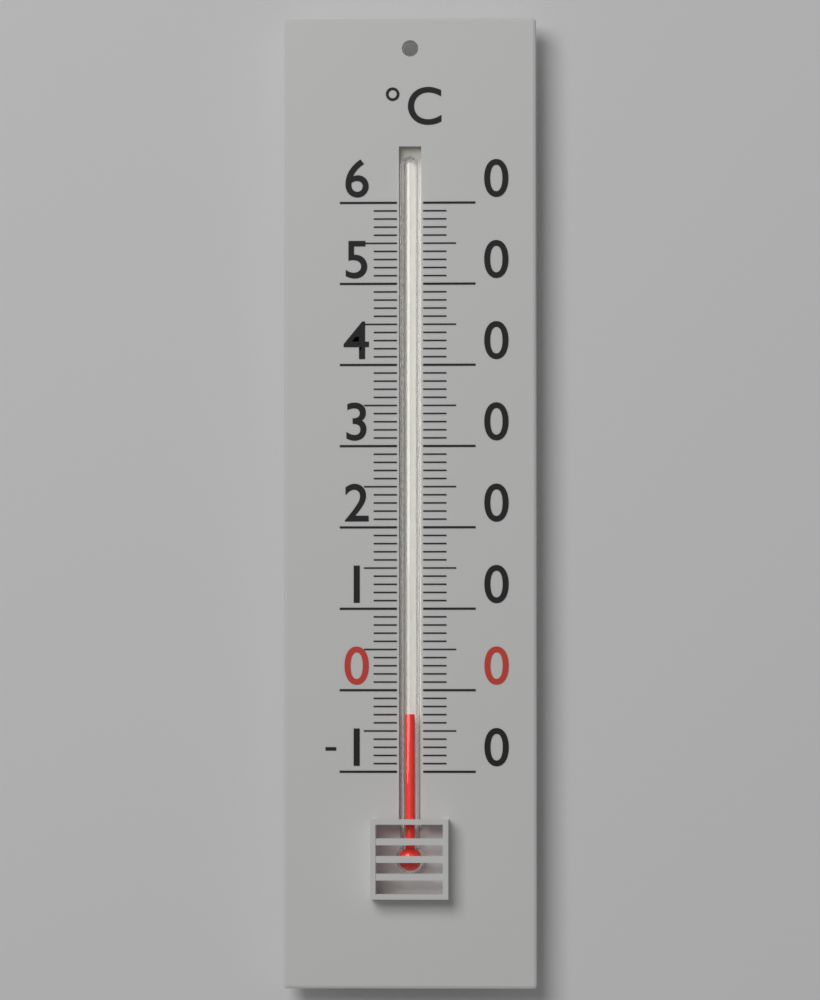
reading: -3 °C
